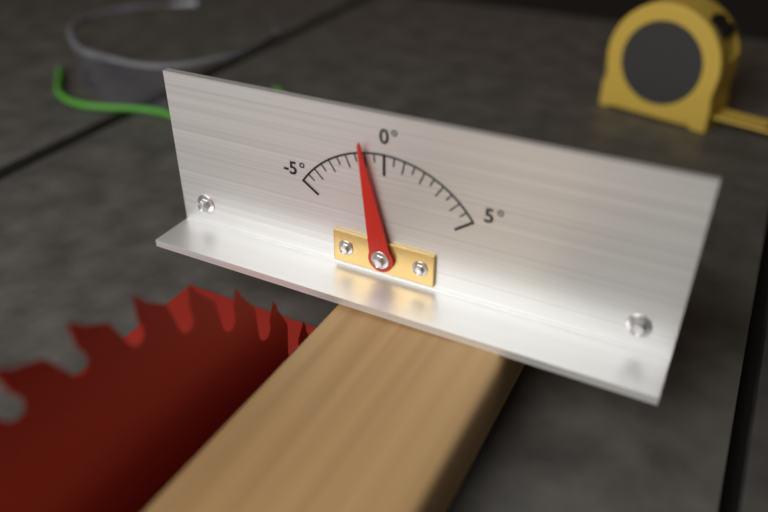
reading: -1.0 °
